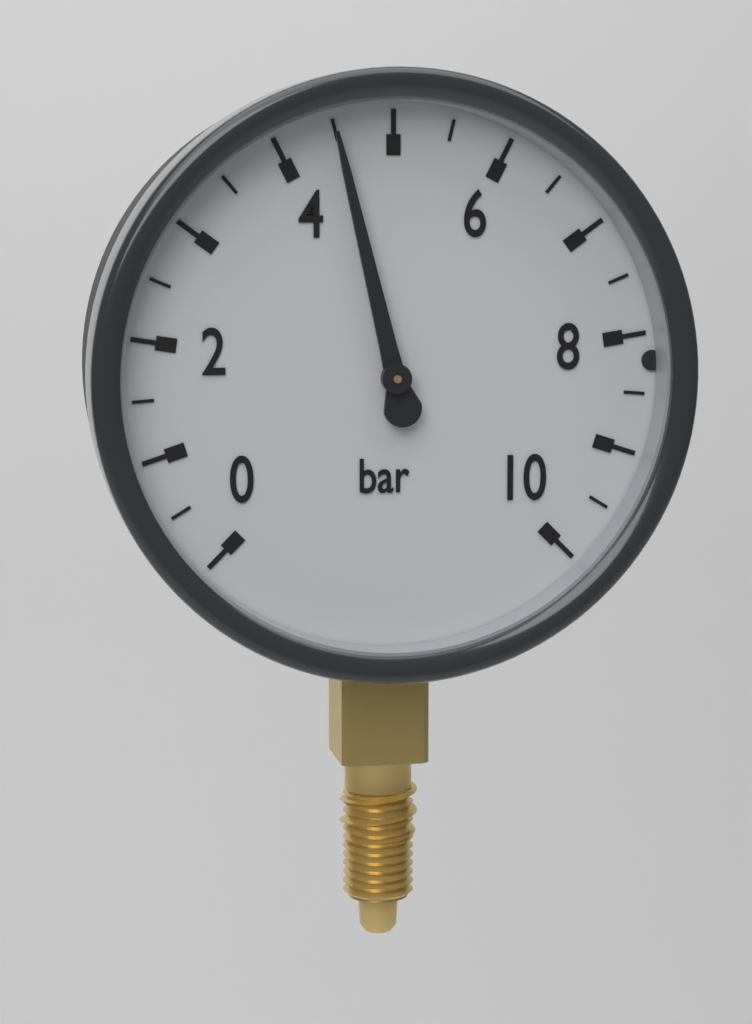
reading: 4.5 bar
